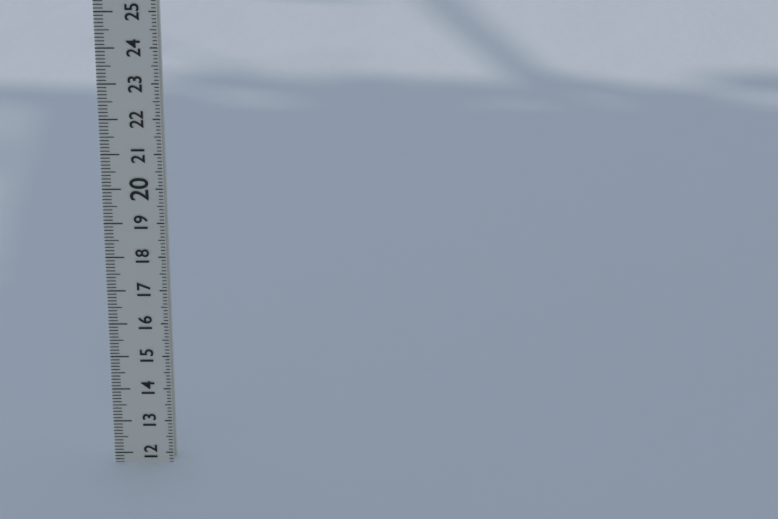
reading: 11.7 (no unit)
